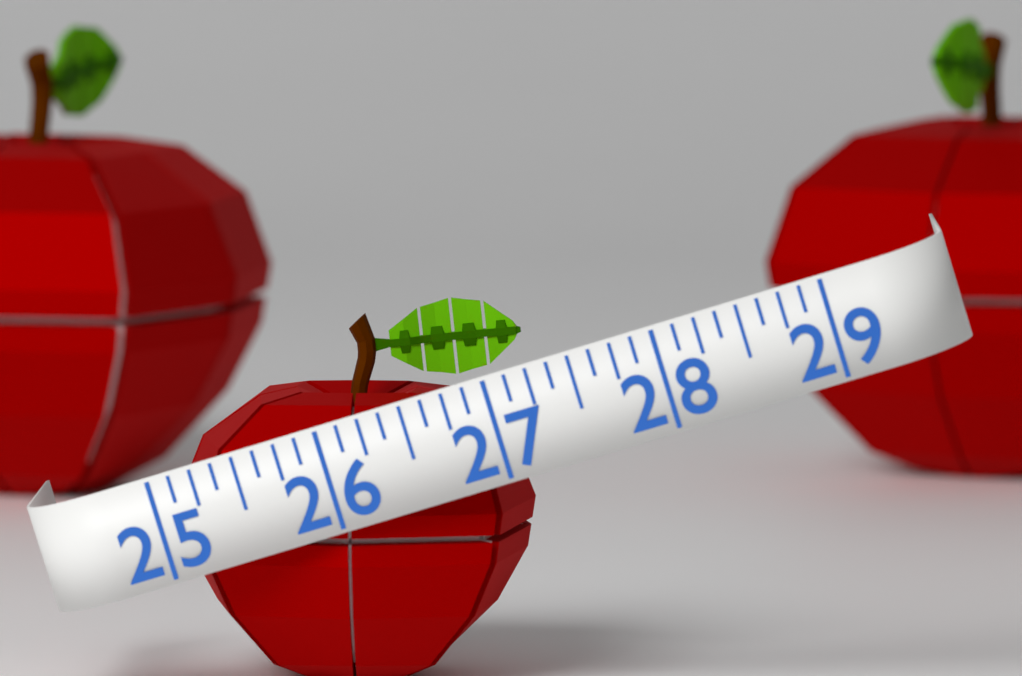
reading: 27.250 (no unit)
